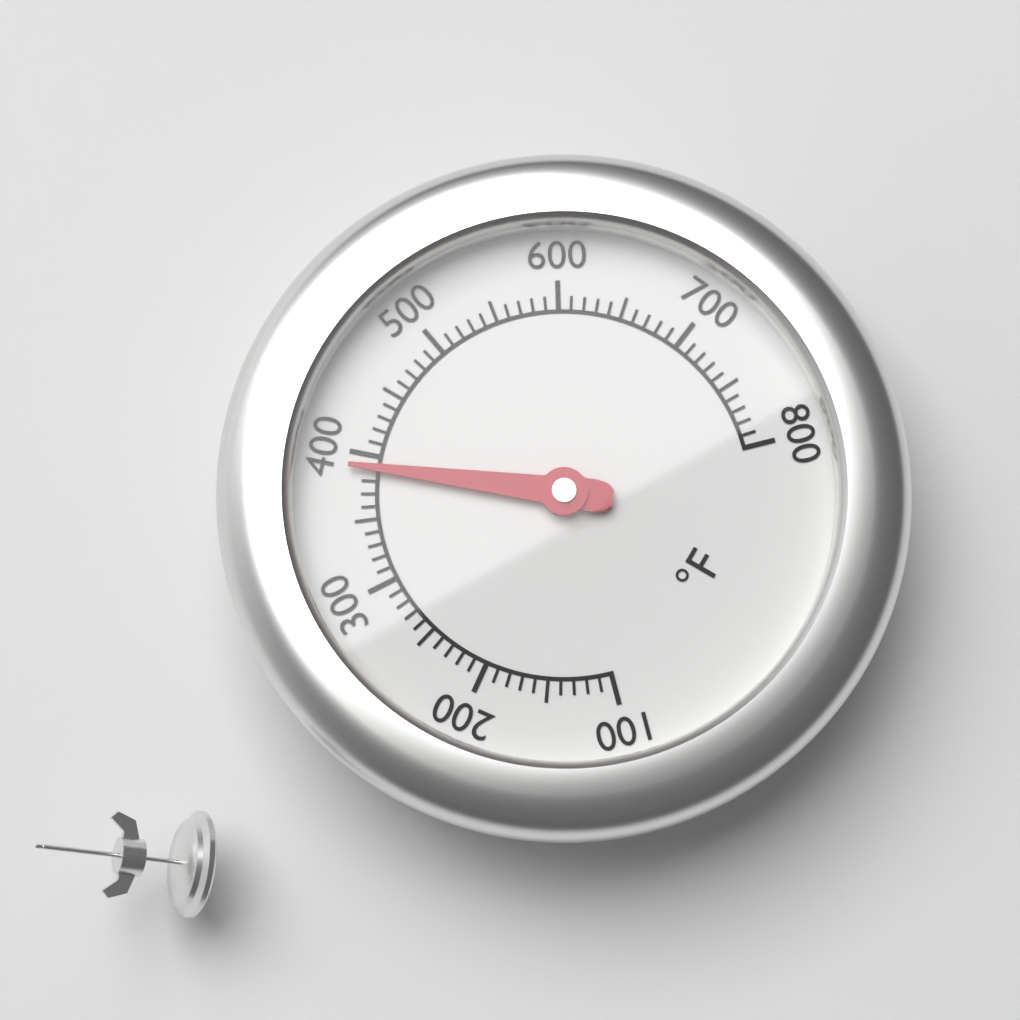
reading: 390 °F
